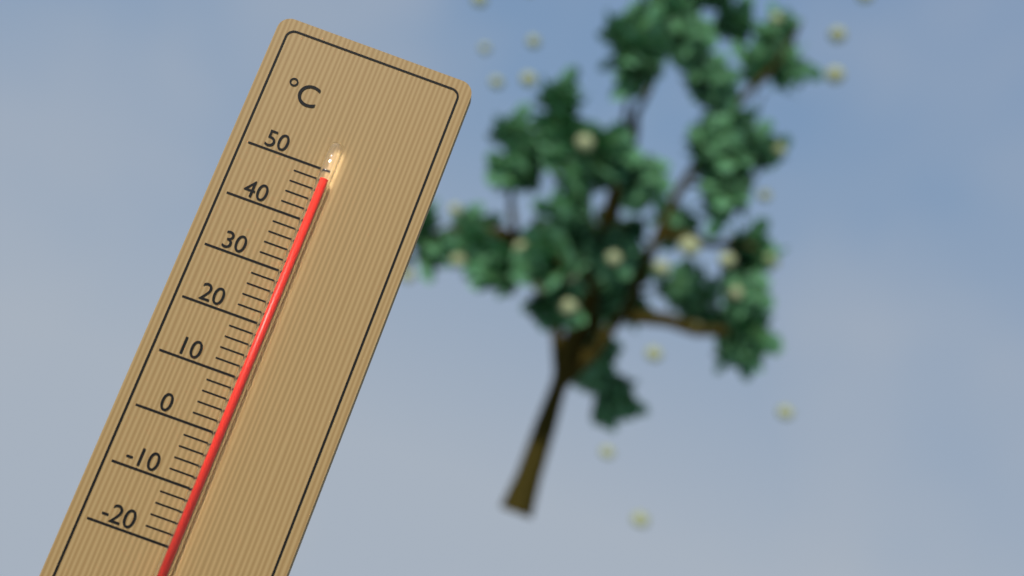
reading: 48 °C
